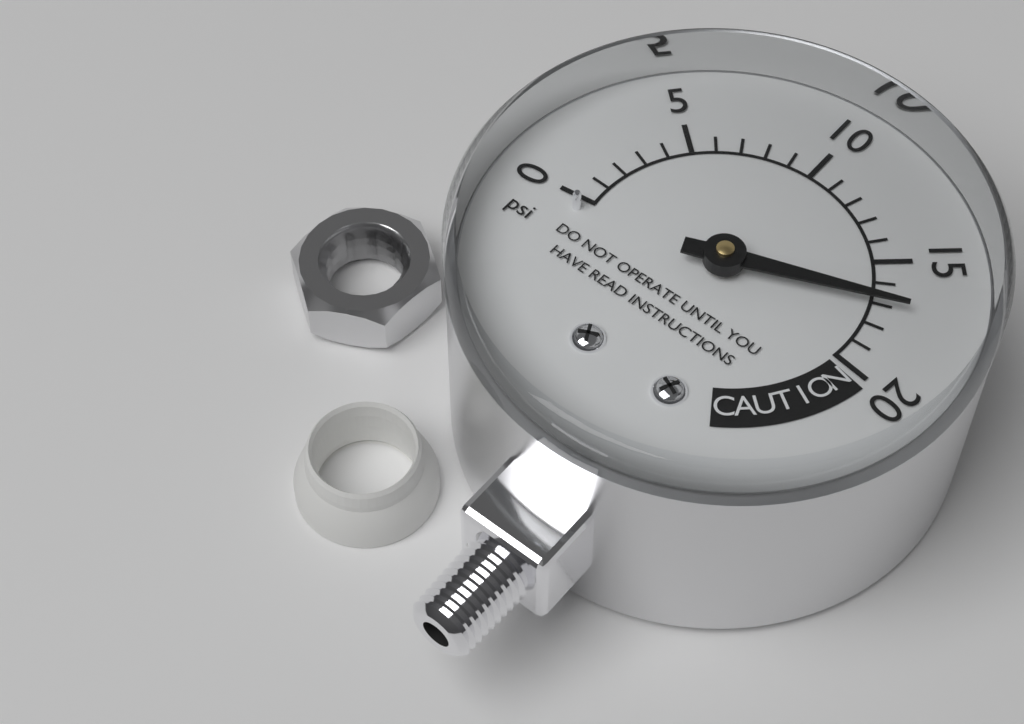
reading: 17 psi
